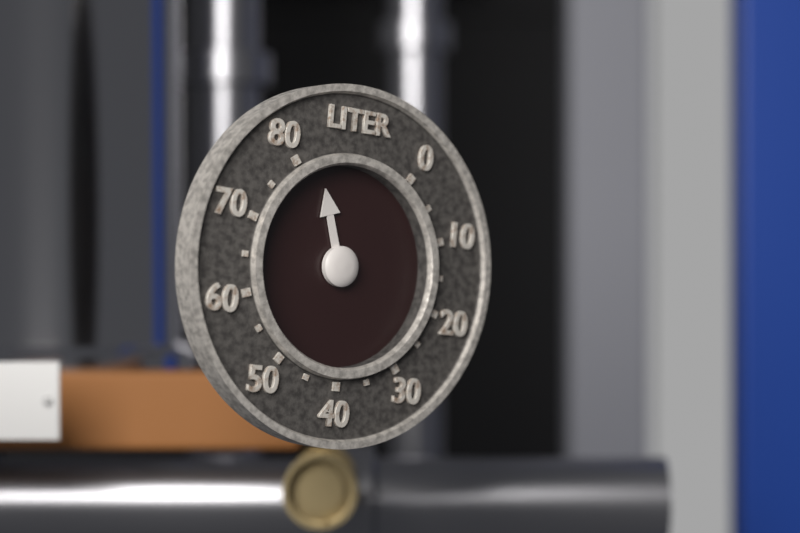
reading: 85 LITER
